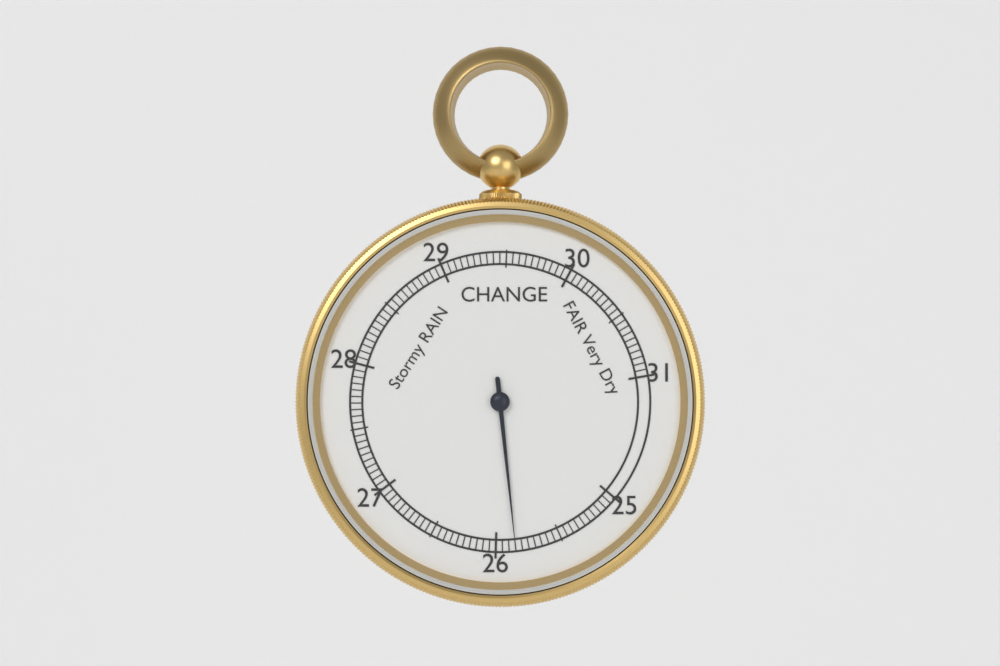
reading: 25.85 inHg
